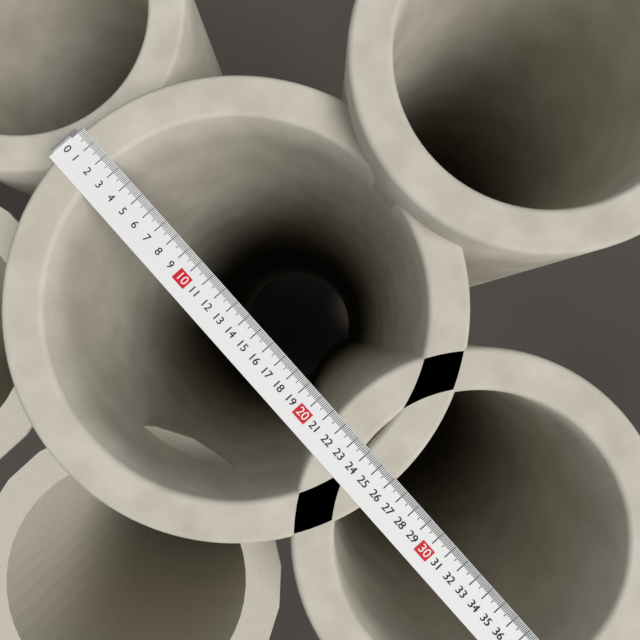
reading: 26.2 (no unit)
